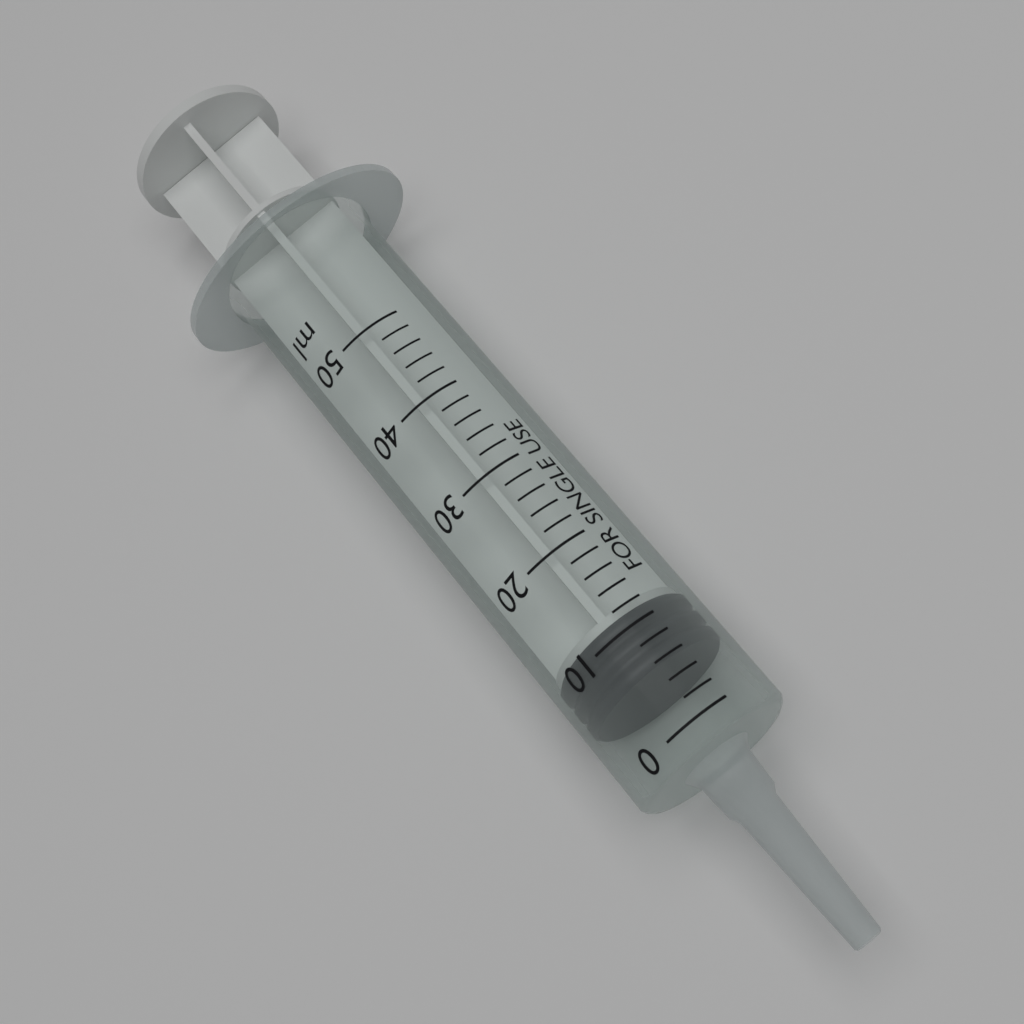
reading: 6 ml
